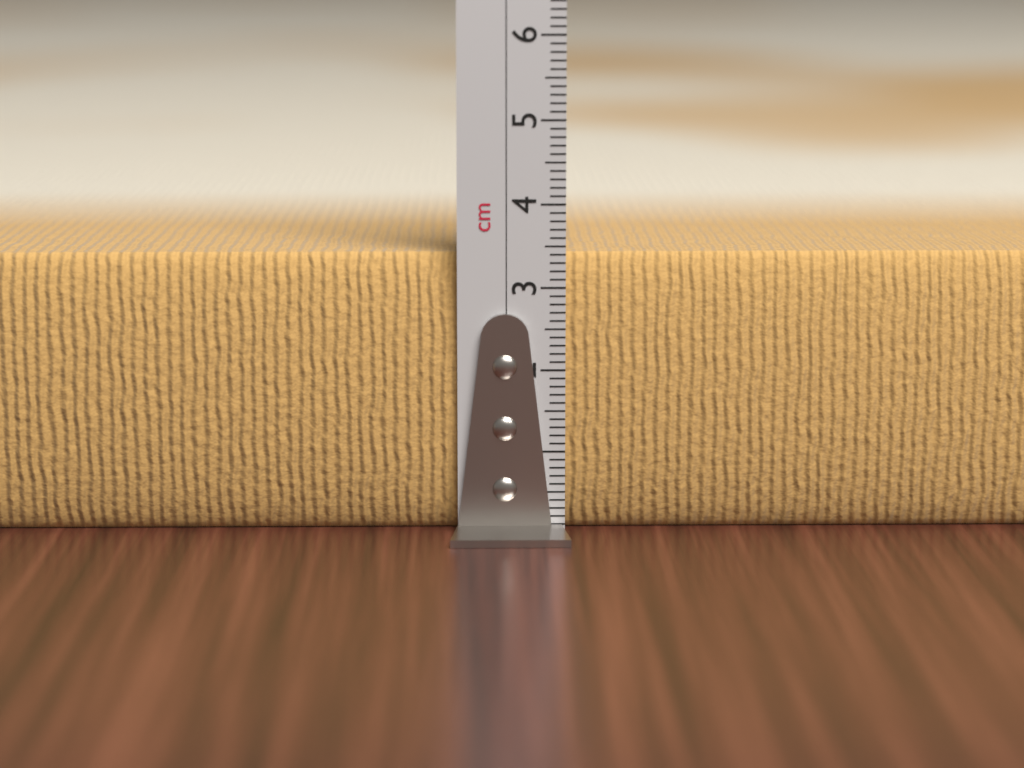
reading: 3.4 cm
